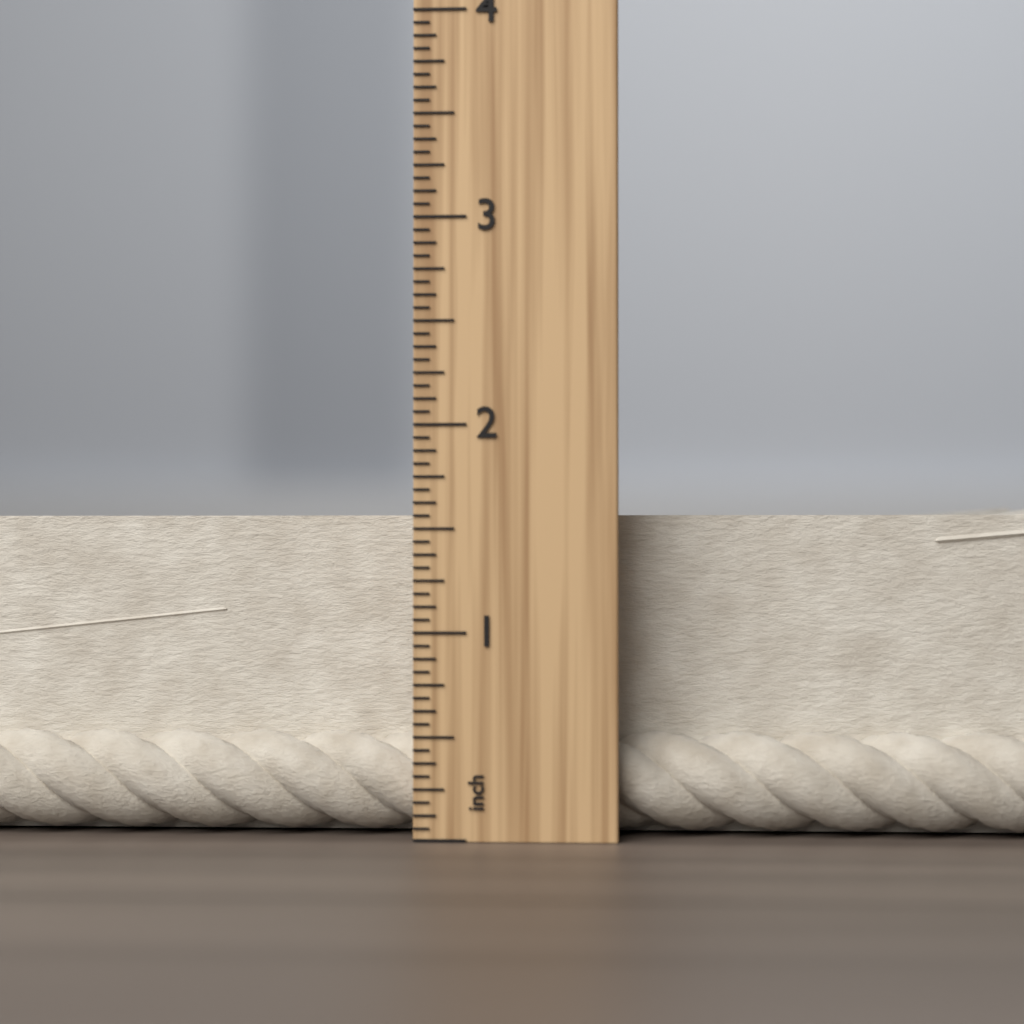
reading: 1.6875 inch
